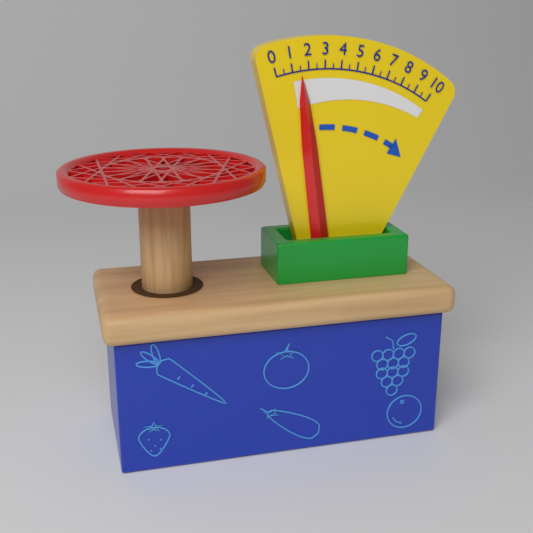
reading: 1.5 (no unit)
